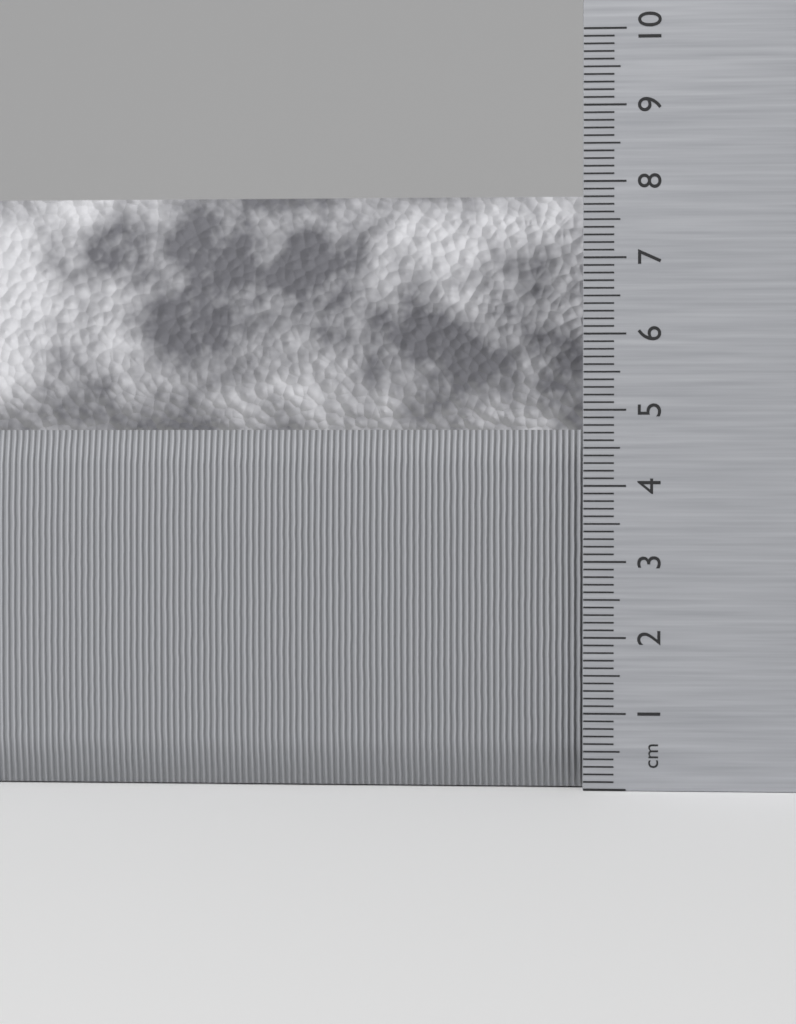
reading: 7.9 cm
